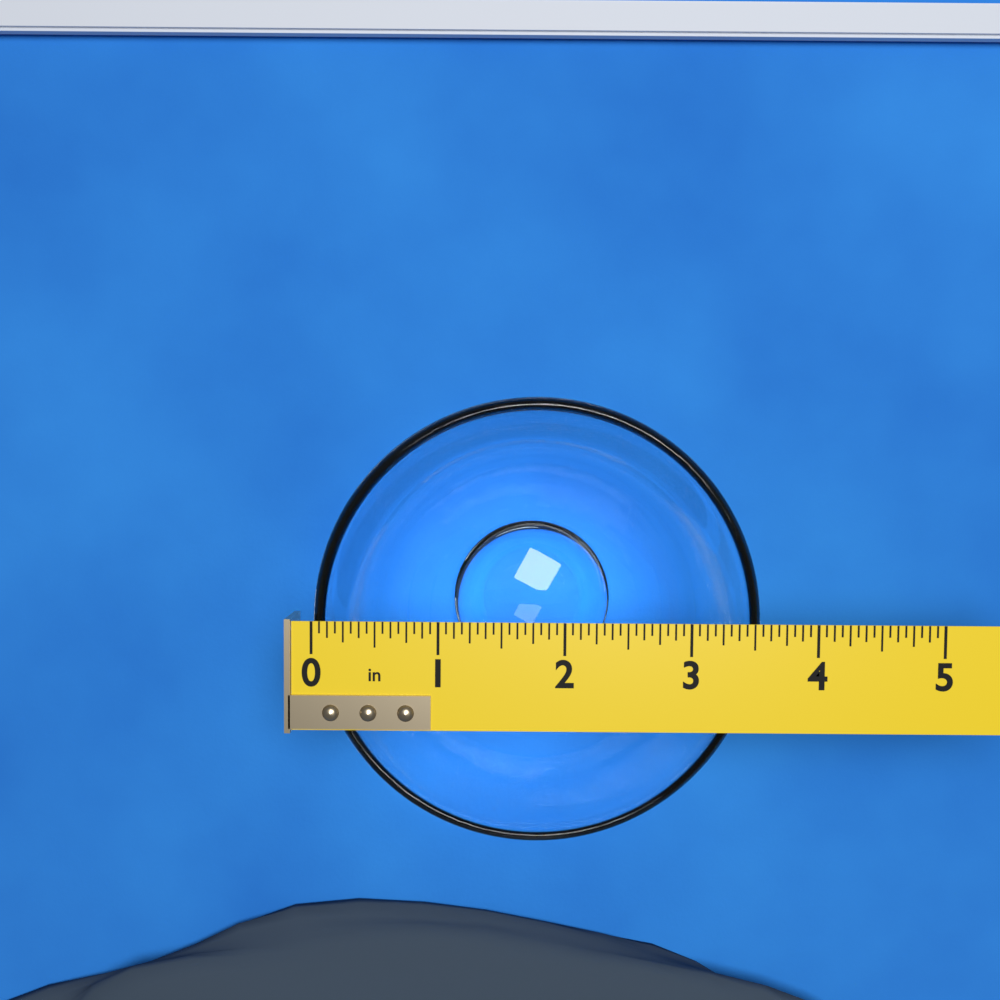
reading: 3.5625 in
